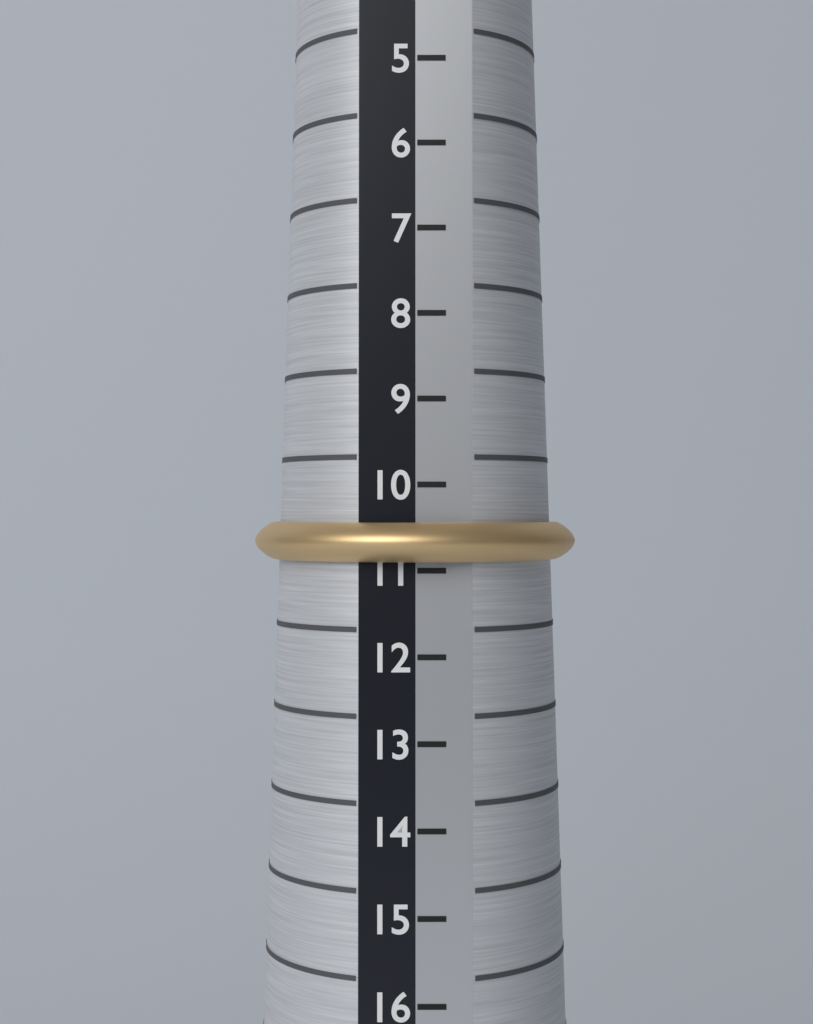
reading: 10.9 (no unit)
